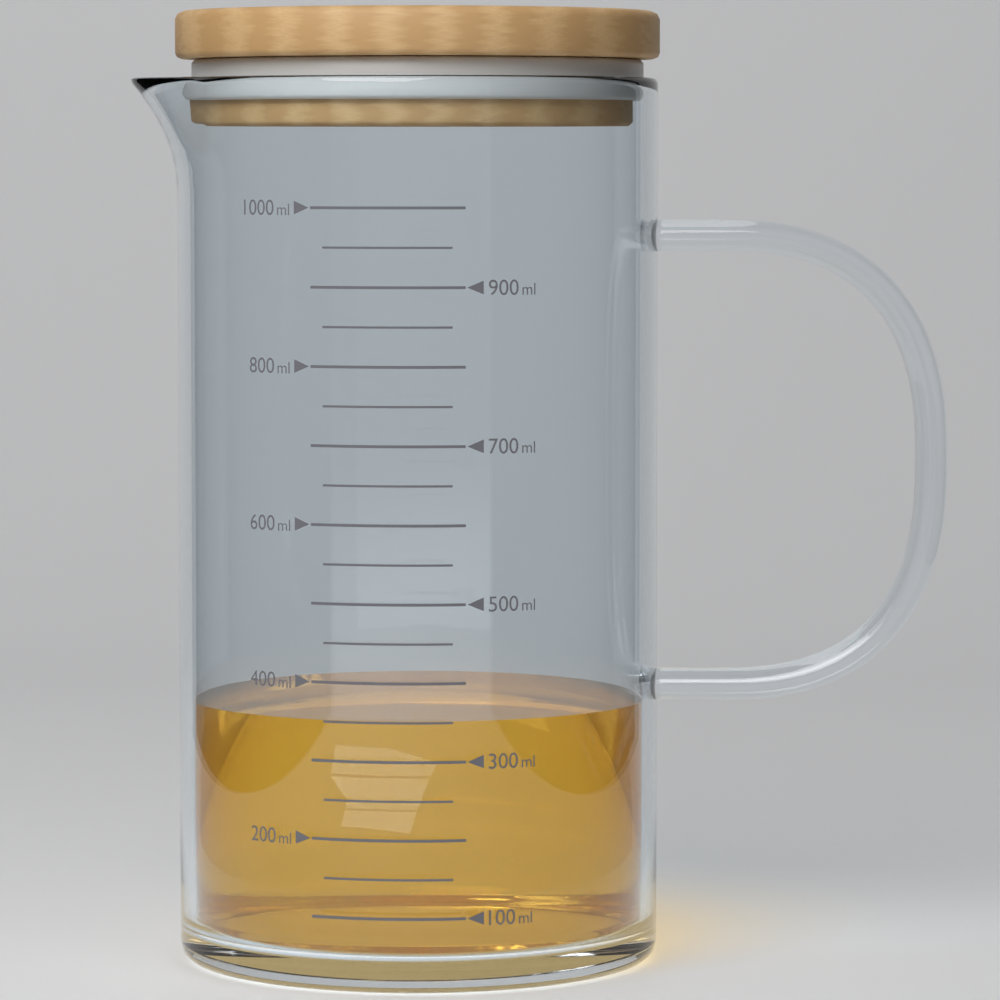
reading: 350 ml
